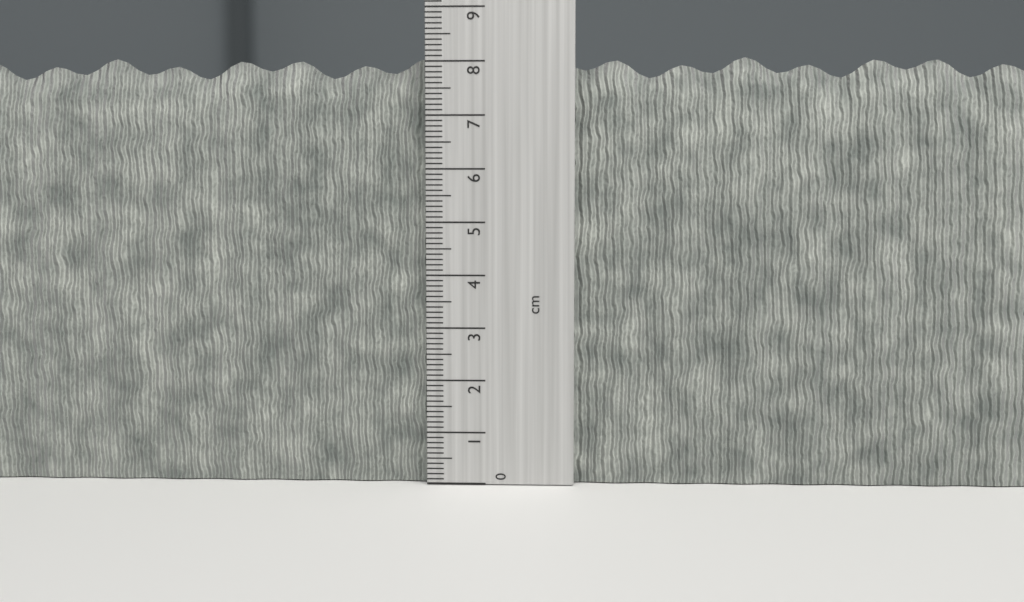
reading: 8.1 cm
